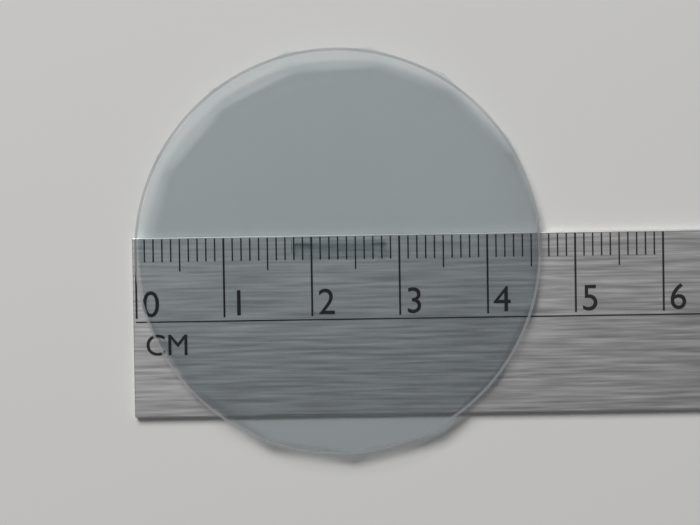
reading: 4.6 cm
